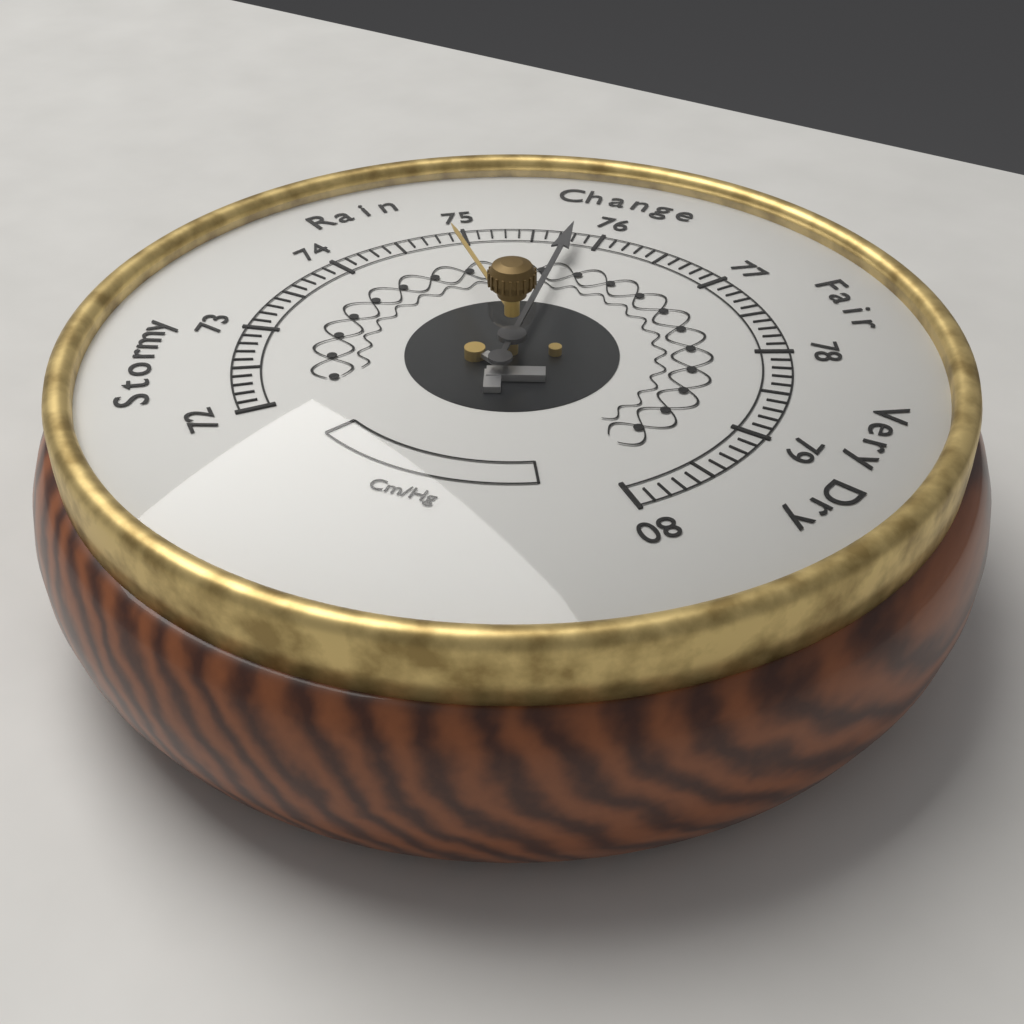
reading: 75.8 cmHg
